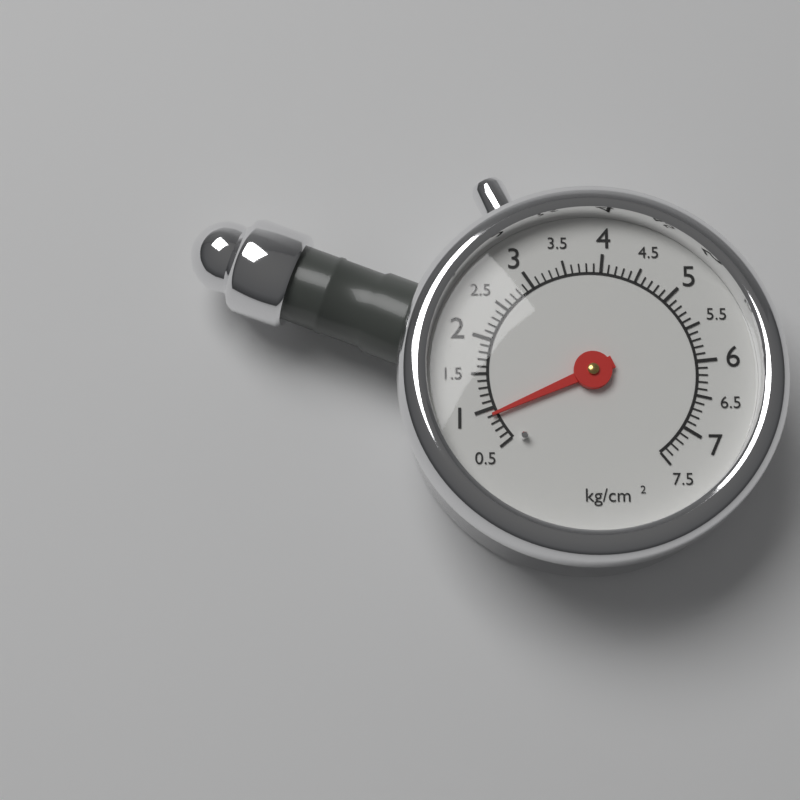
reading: 0.9 kg/cm²
